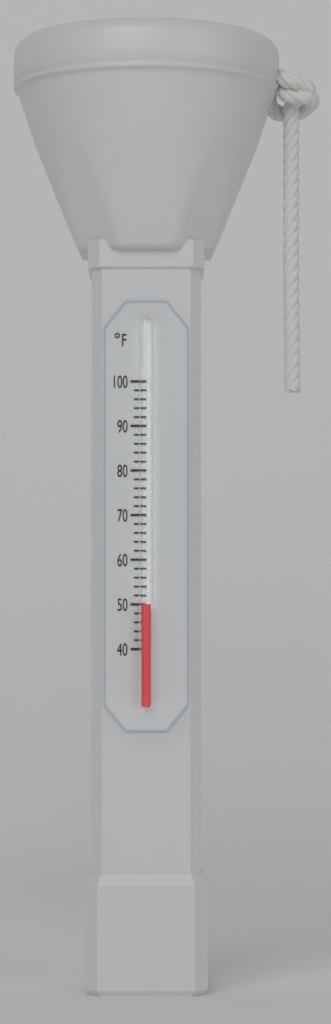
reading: 50 °F
